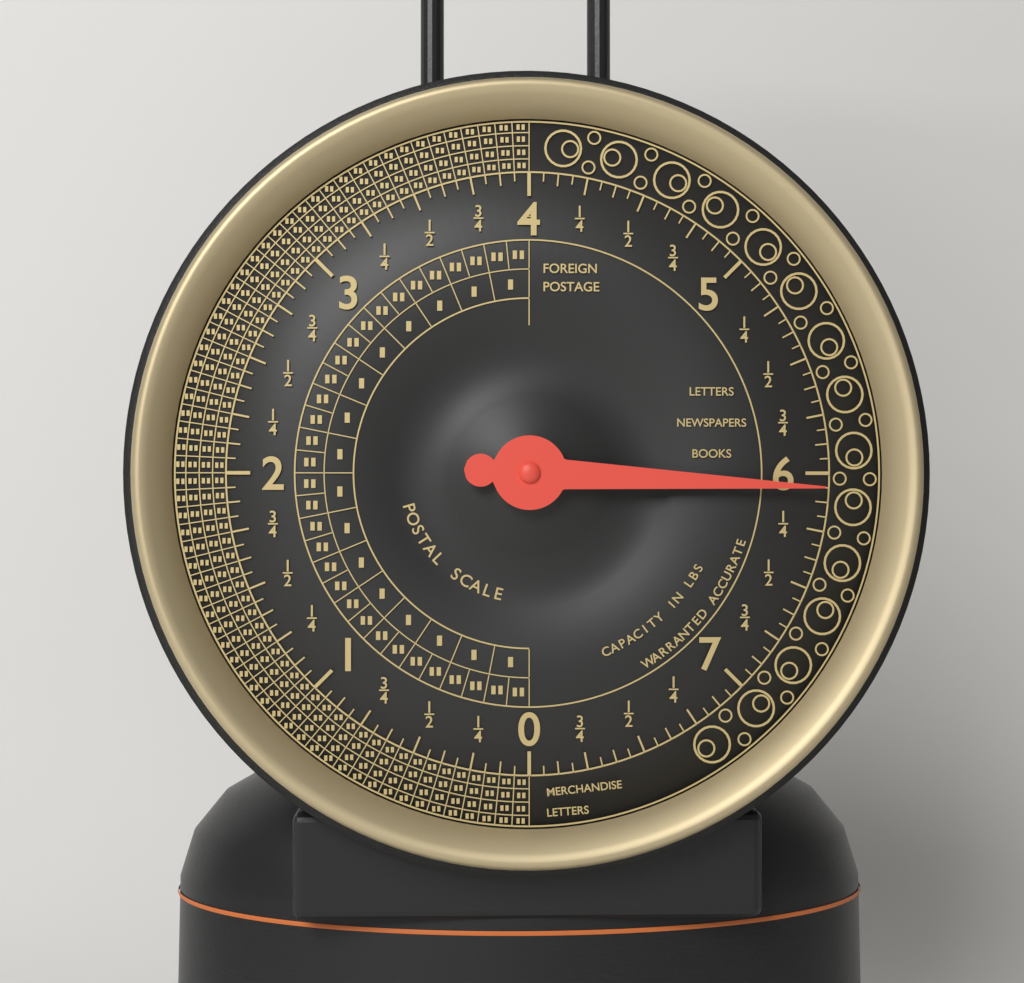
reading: 6.0625 lbs
